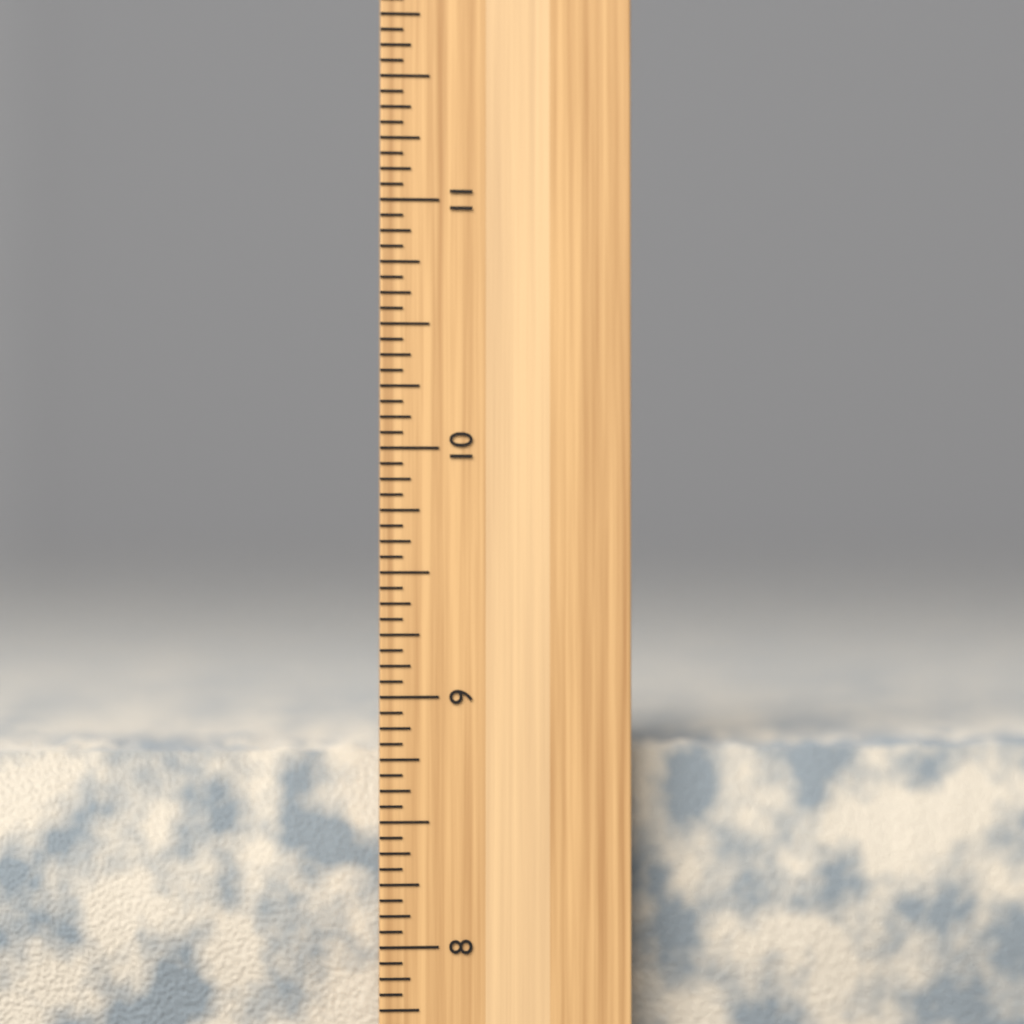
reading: 8.8125 inch
